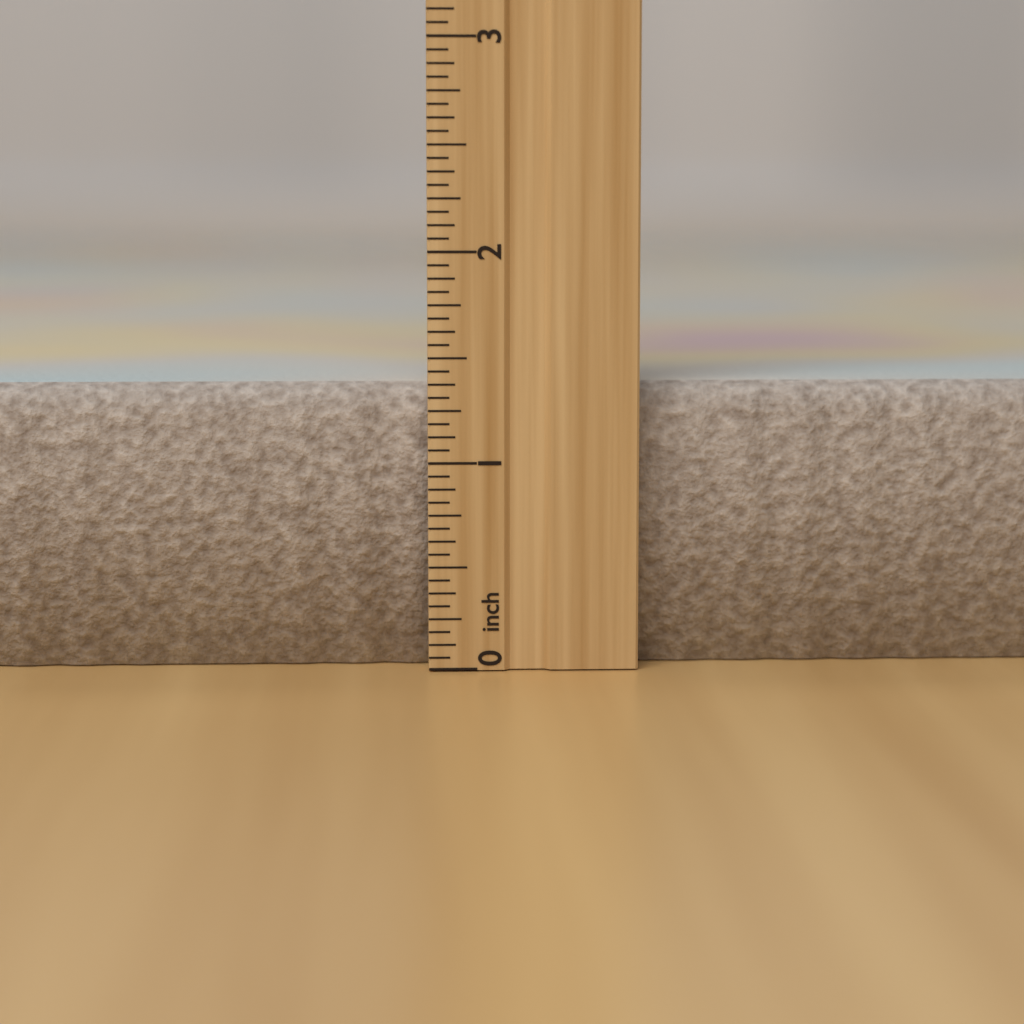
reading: 1.3750 inch
